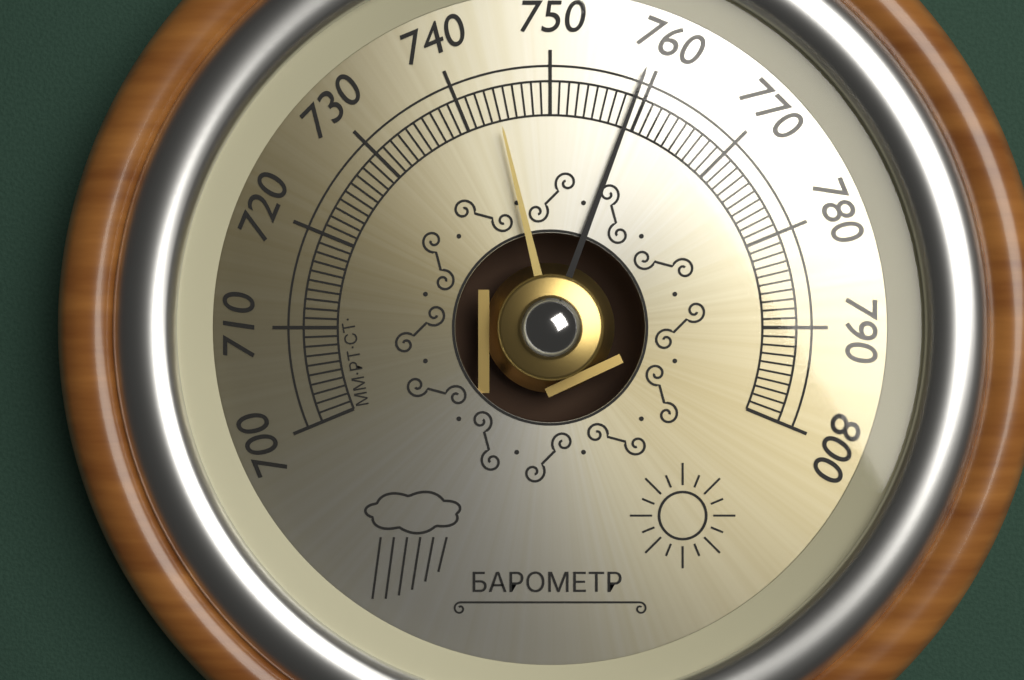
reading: 759 мм рт.ст.
